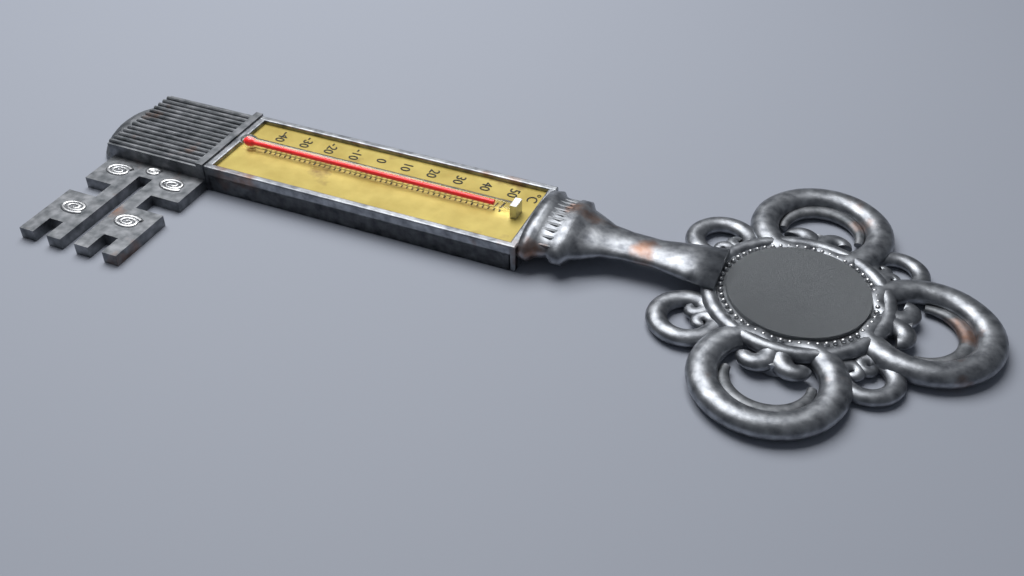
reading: 48 °C
